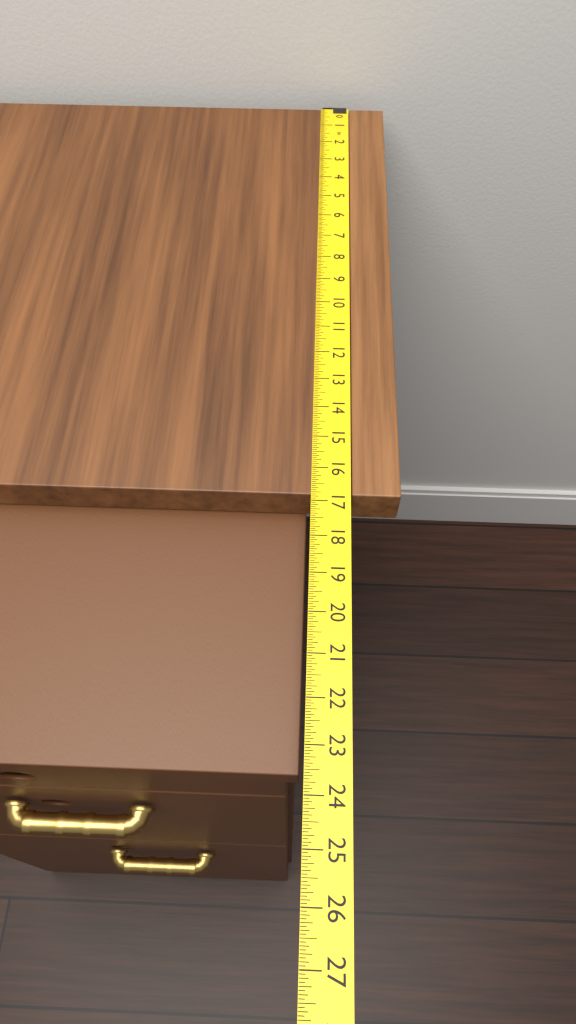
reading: 16.8125 in
